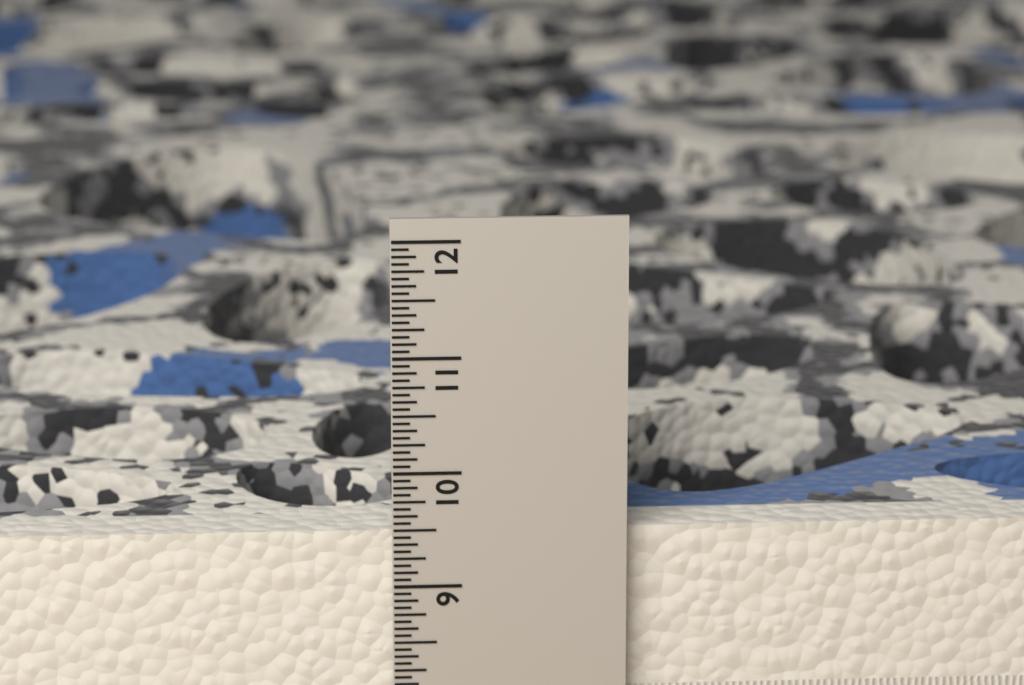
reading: 9.4375 in
